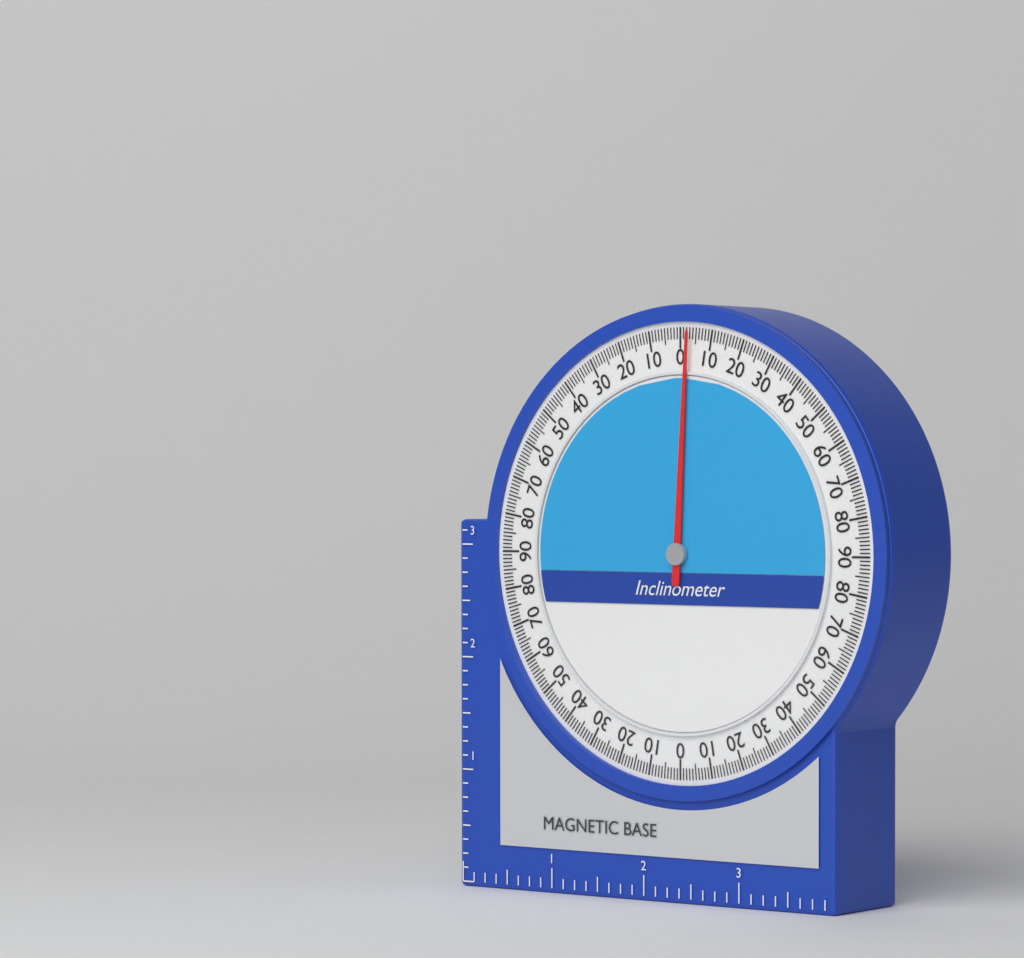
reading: 3 (no unit)
